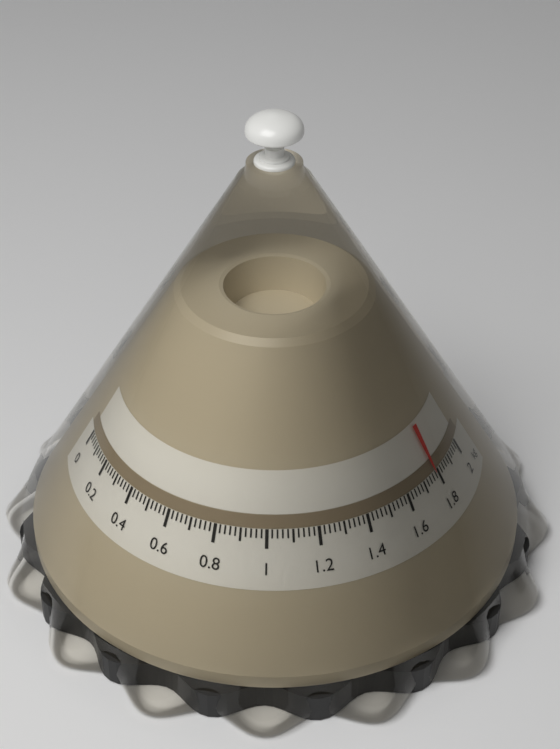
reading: 1.78 kg
